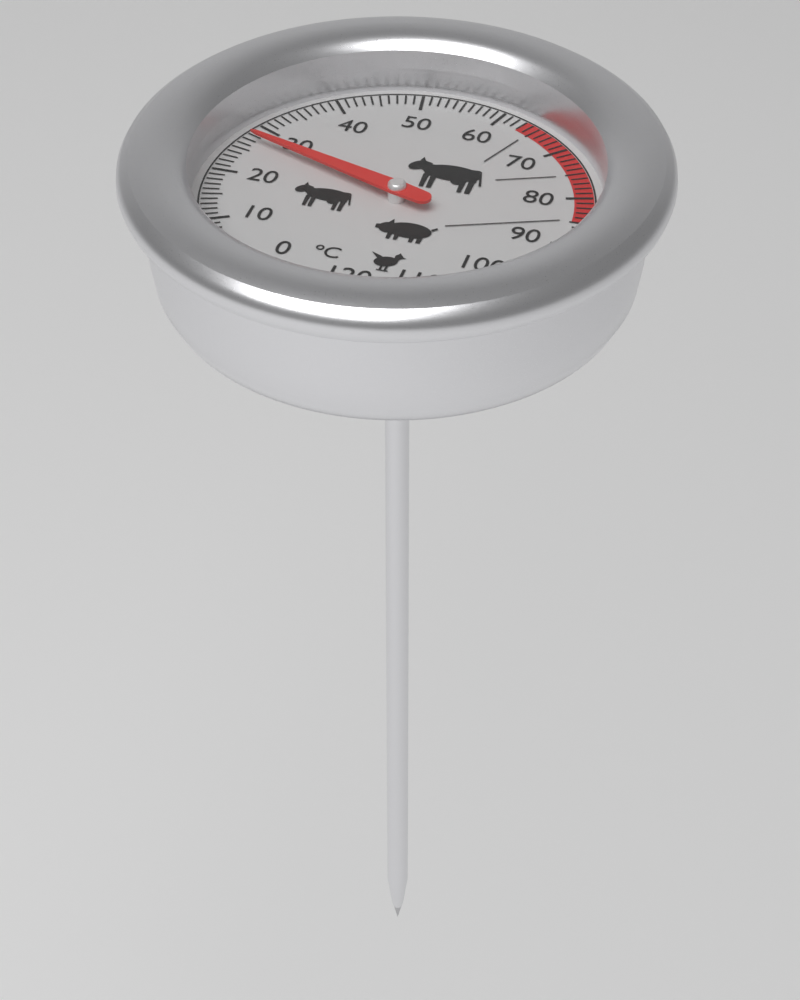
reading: 27 °C
